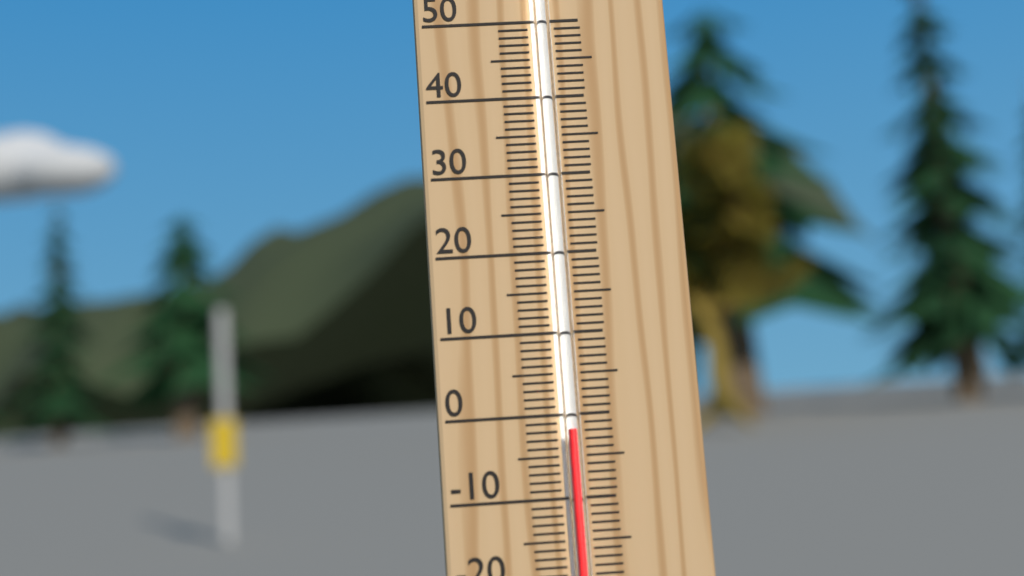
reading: -2 °C
